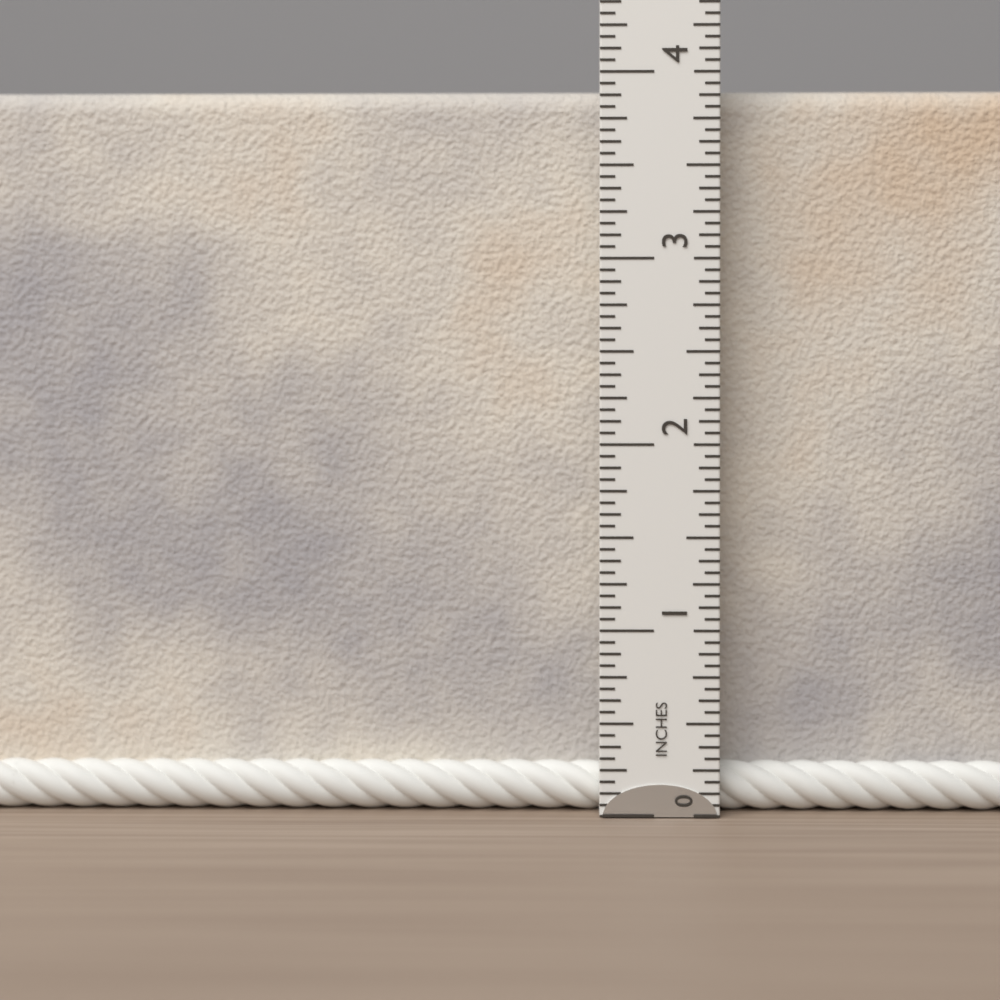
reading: 3.9375 in
